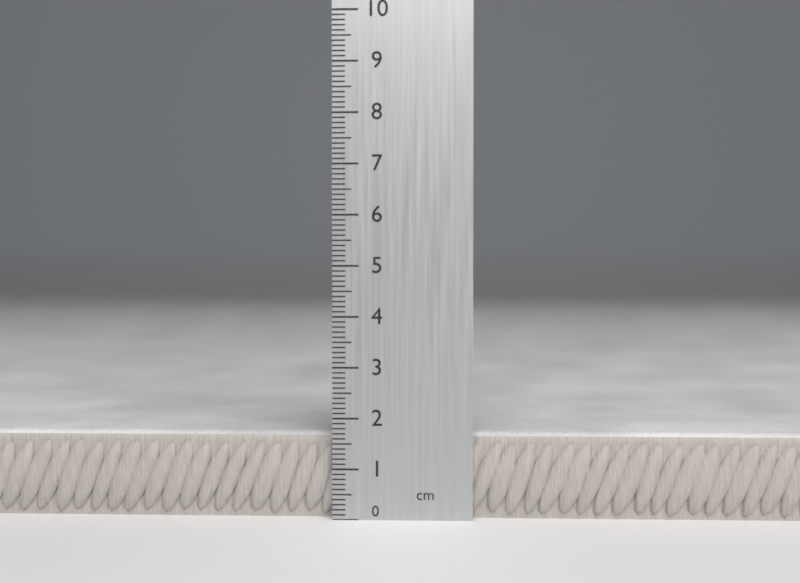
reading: 1.7 cm
